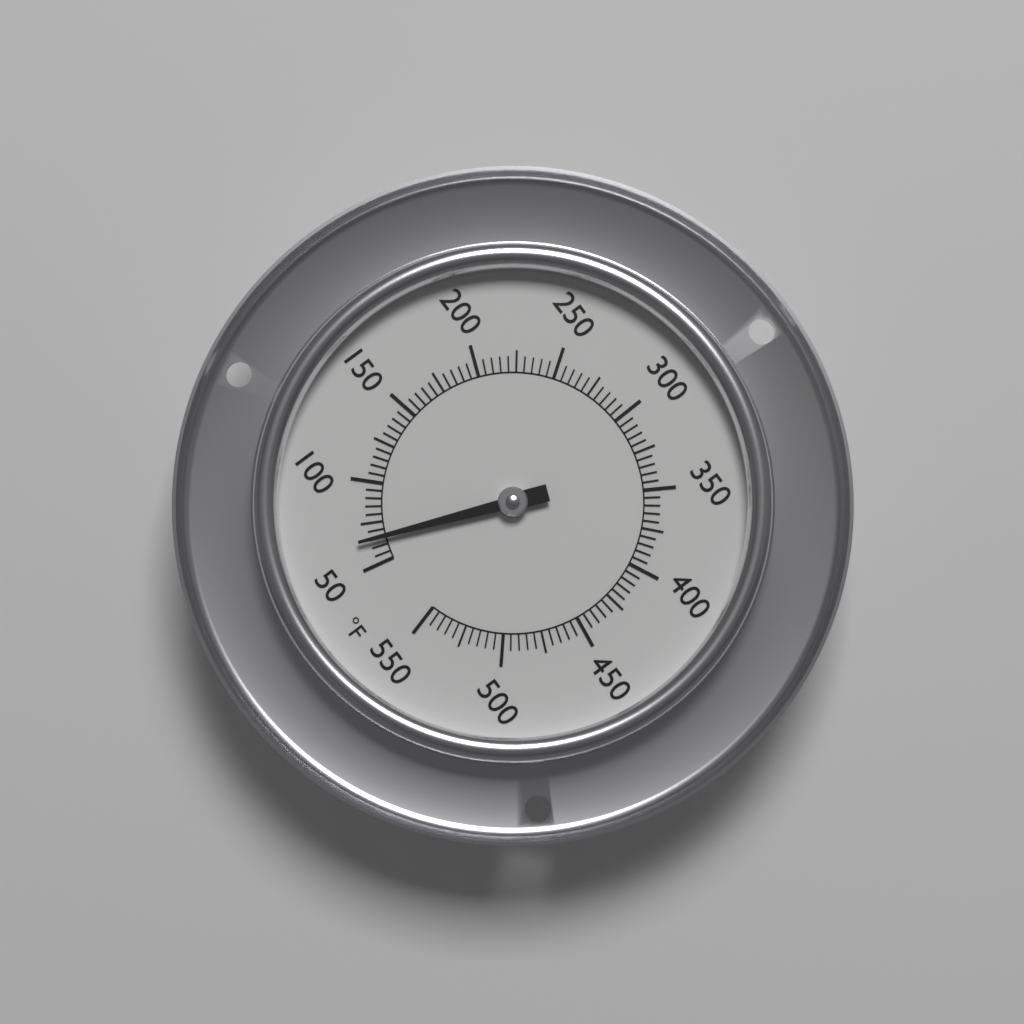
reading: 65 °F
